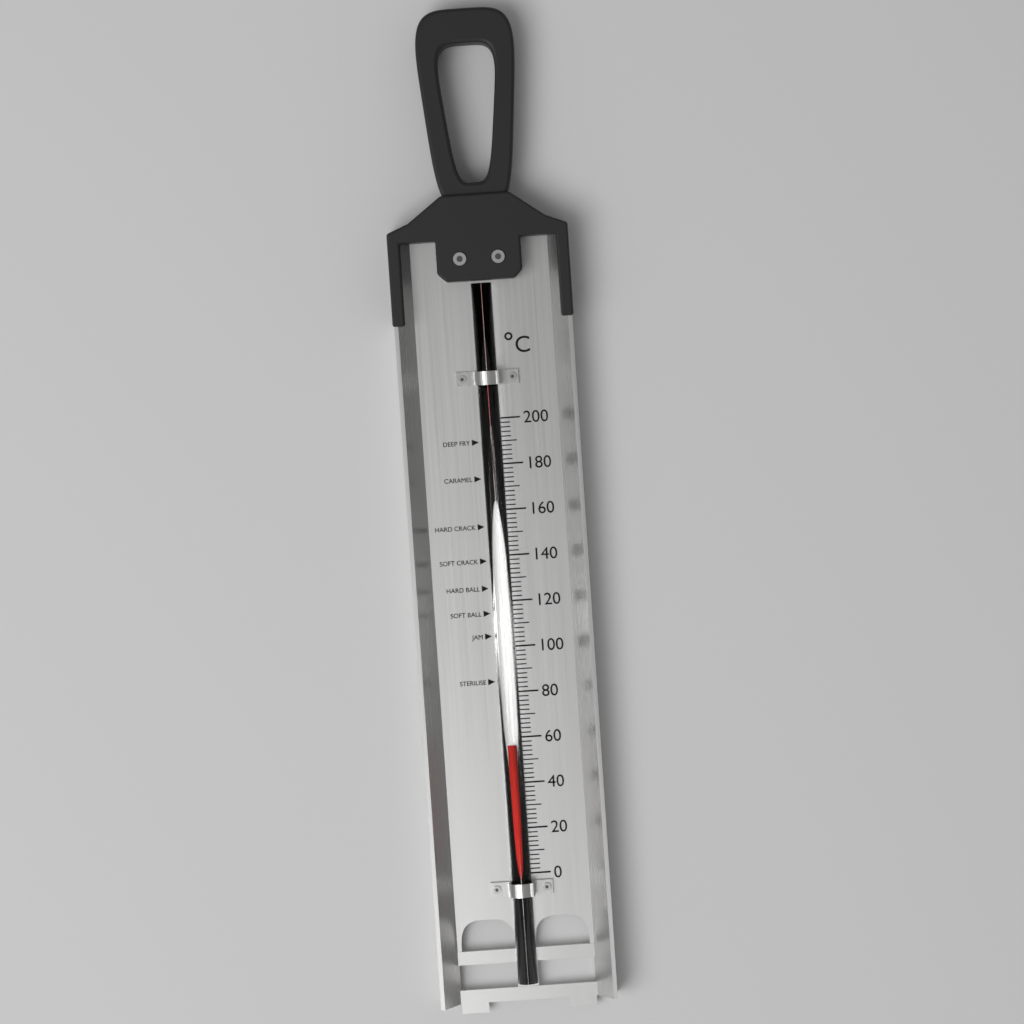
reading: 58 °C
